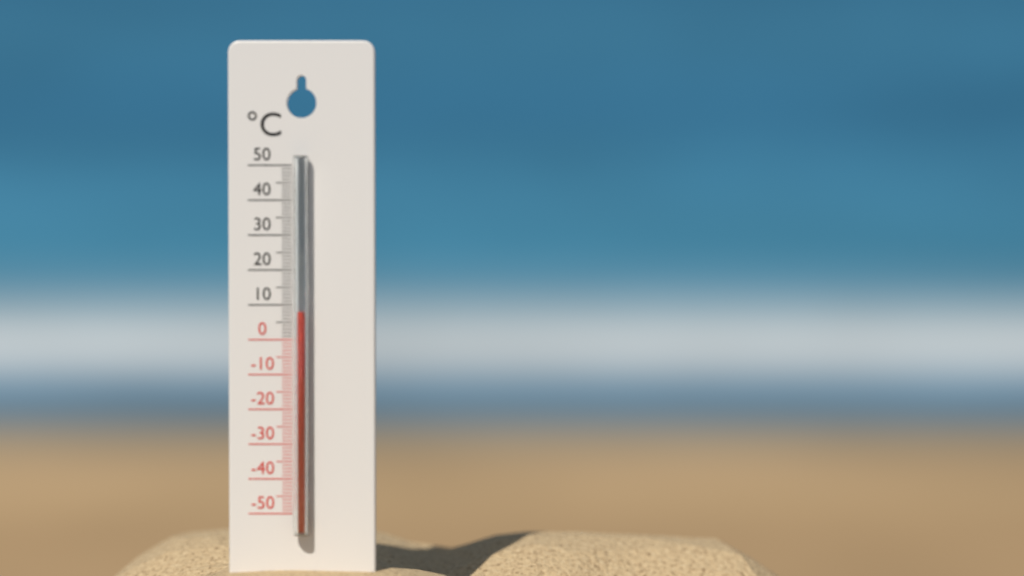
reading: 8 °C
